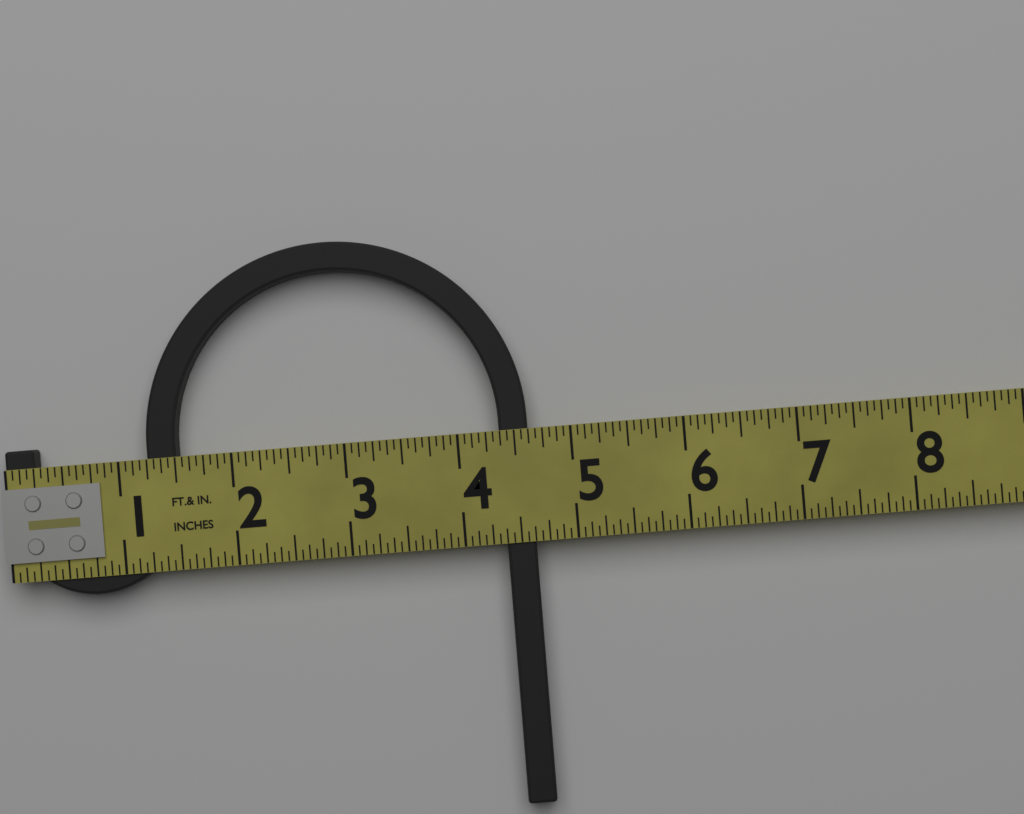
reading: 4.6250 in
